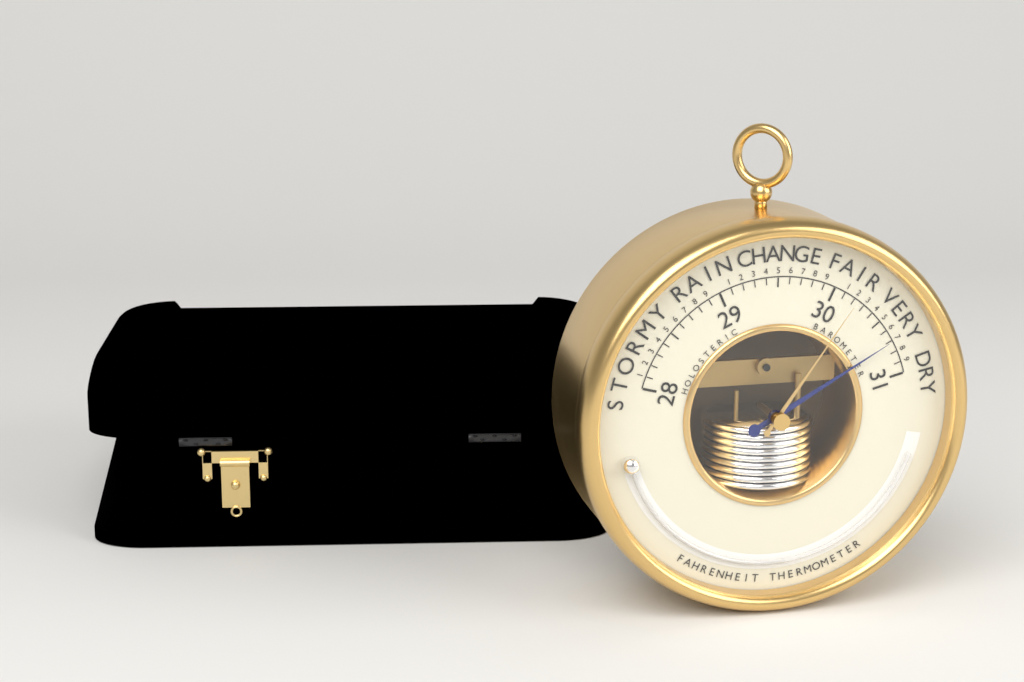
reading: 30.7 inHg
